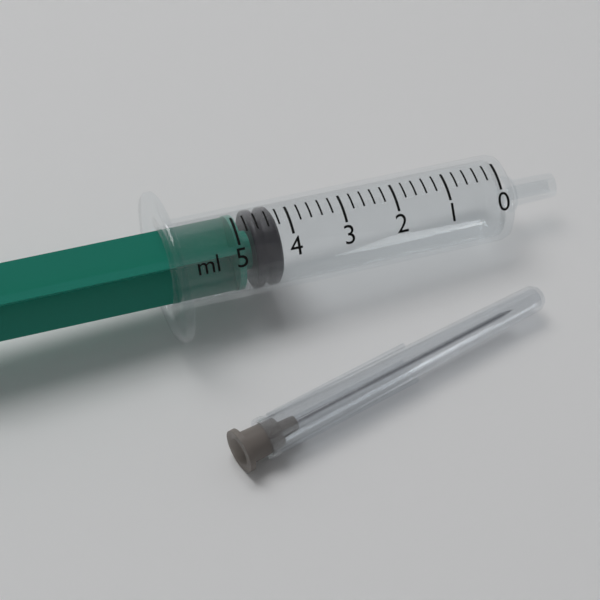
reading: 4.2 ml
